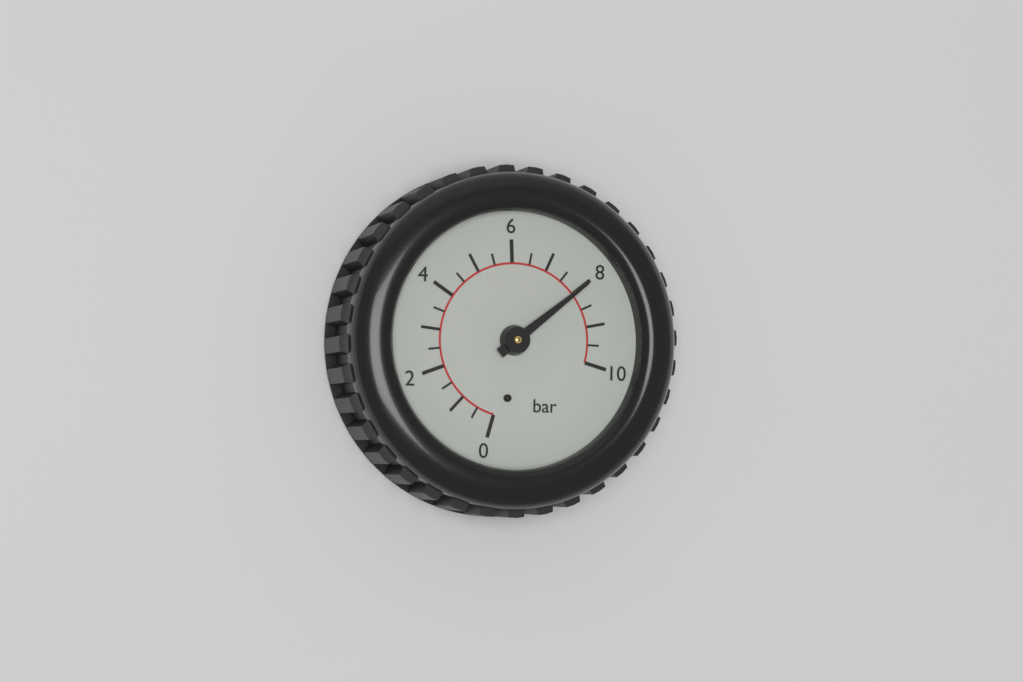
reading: 8.0 bar
